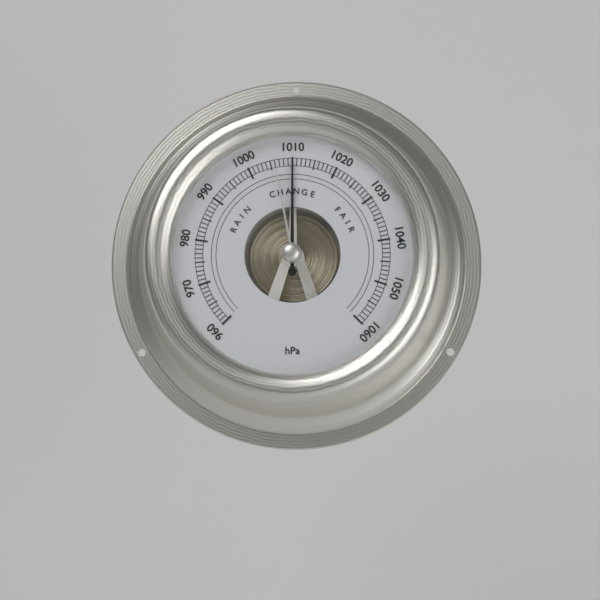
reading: 1010 hPa
